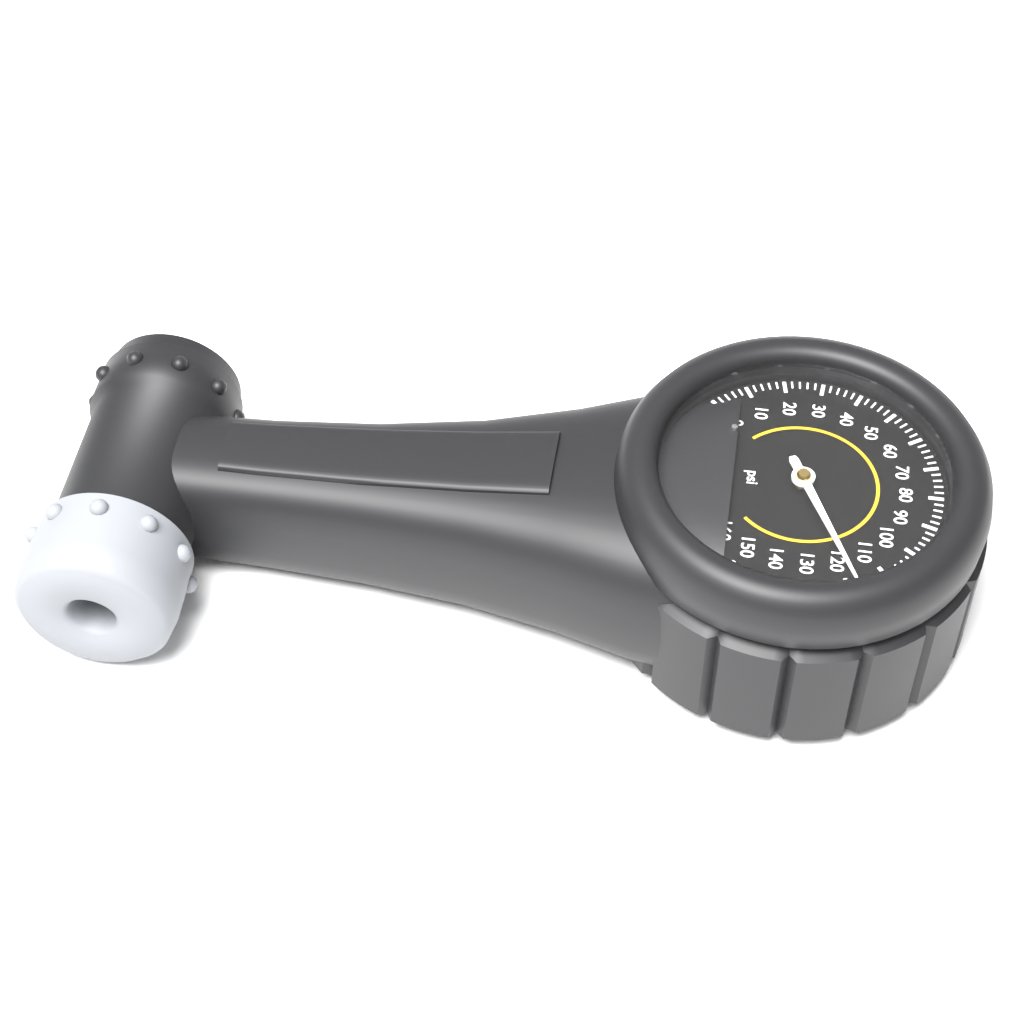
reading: 118 psi
